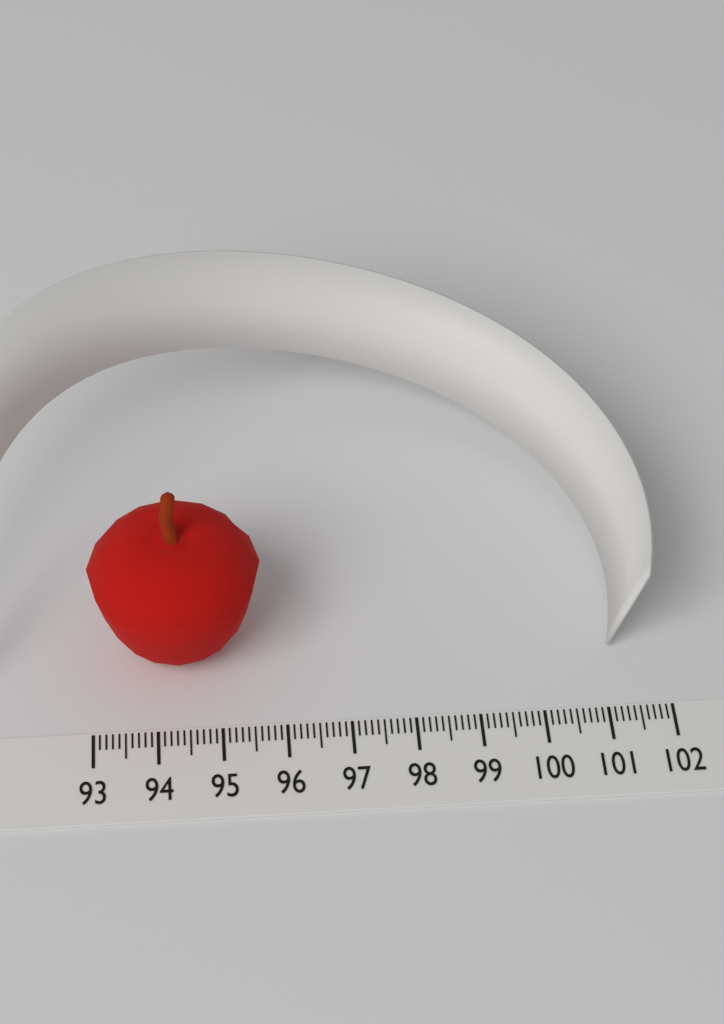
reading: 95.7 (no unit)
